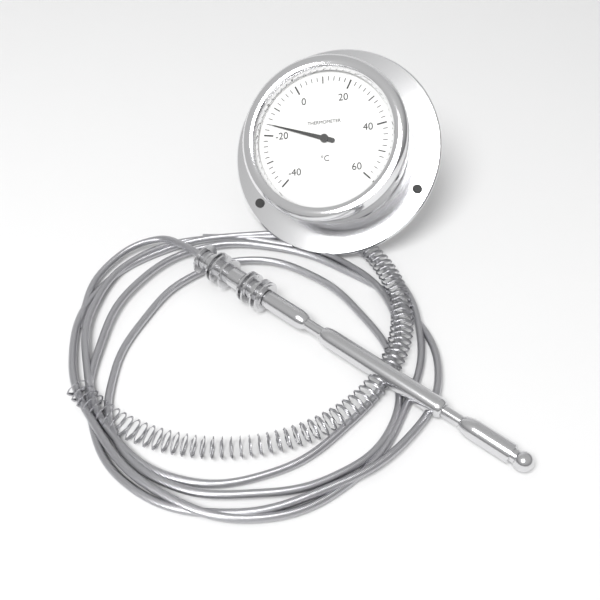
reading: -16 °C
